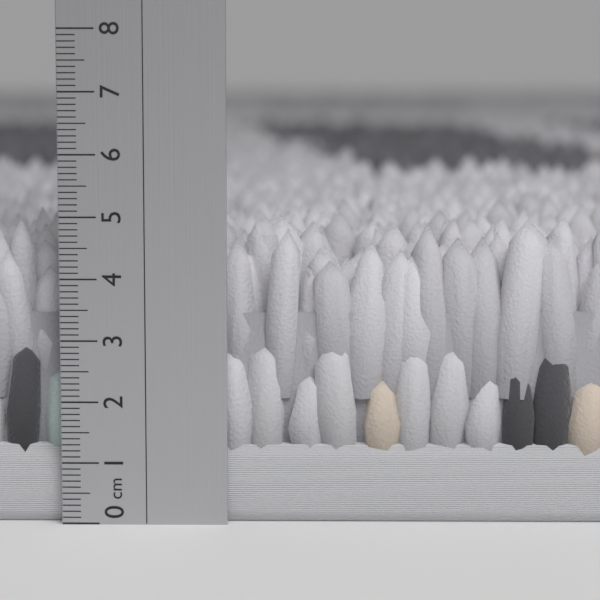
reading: 5.0 cm
